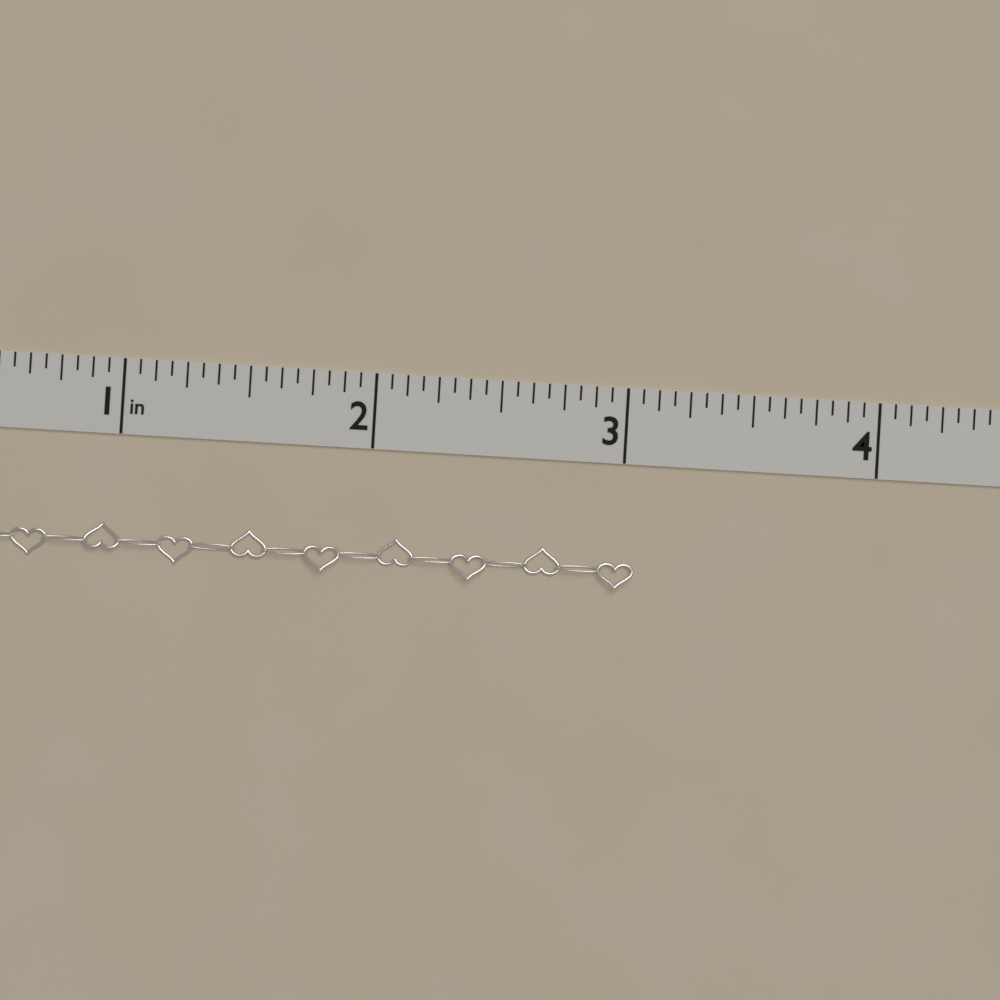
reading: 3.0625 in
